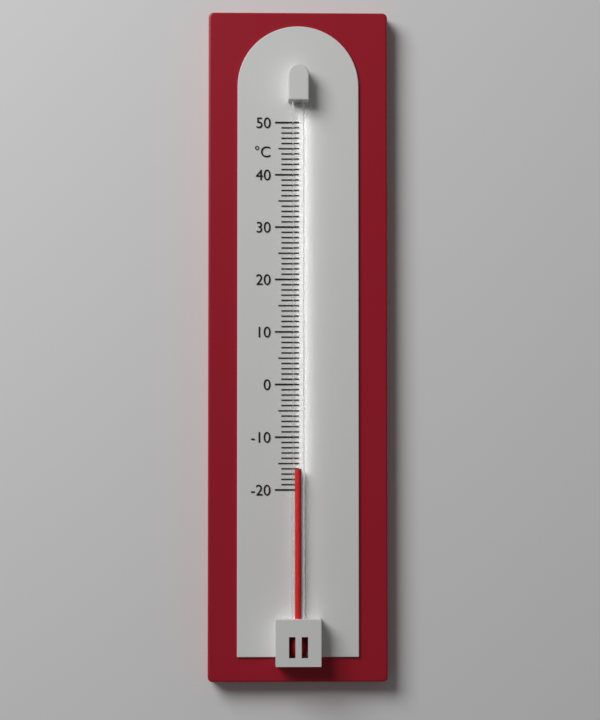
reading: -16 °C
